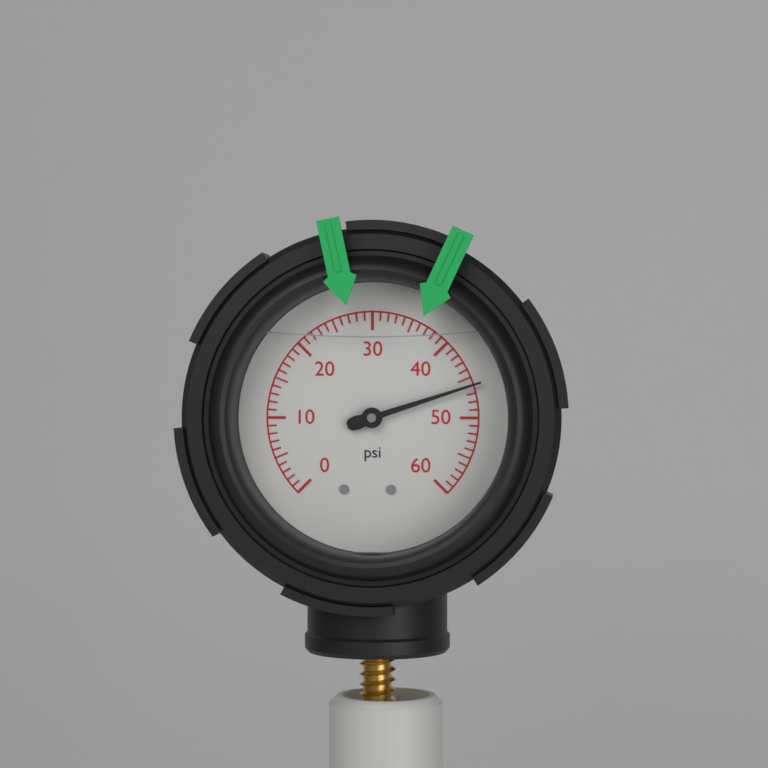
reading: 46 psi
